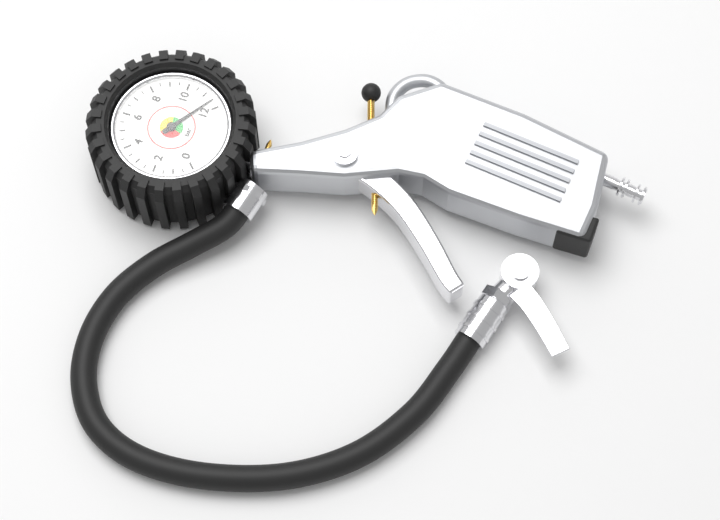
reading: 11.5 bar
